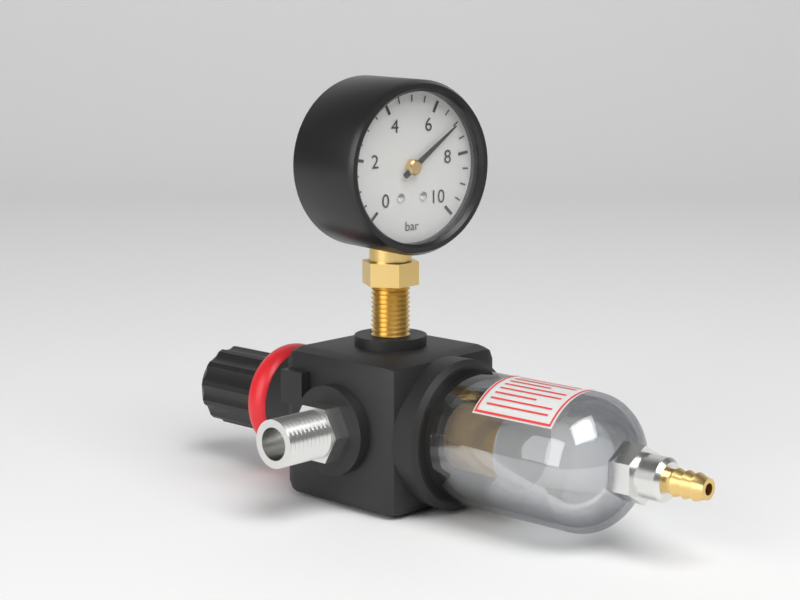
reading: 7.0 bar
